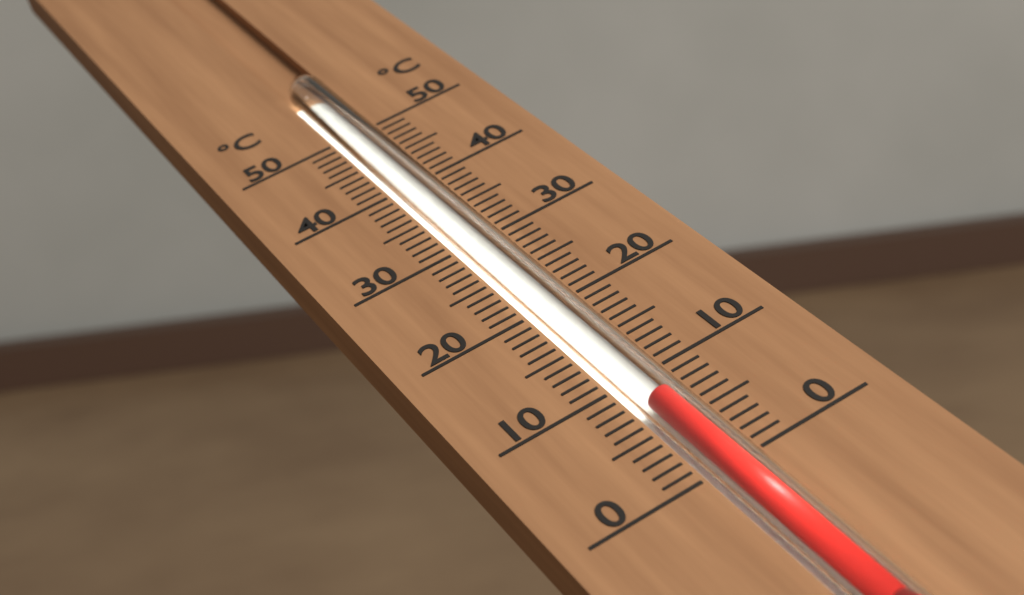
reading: 7 °C
